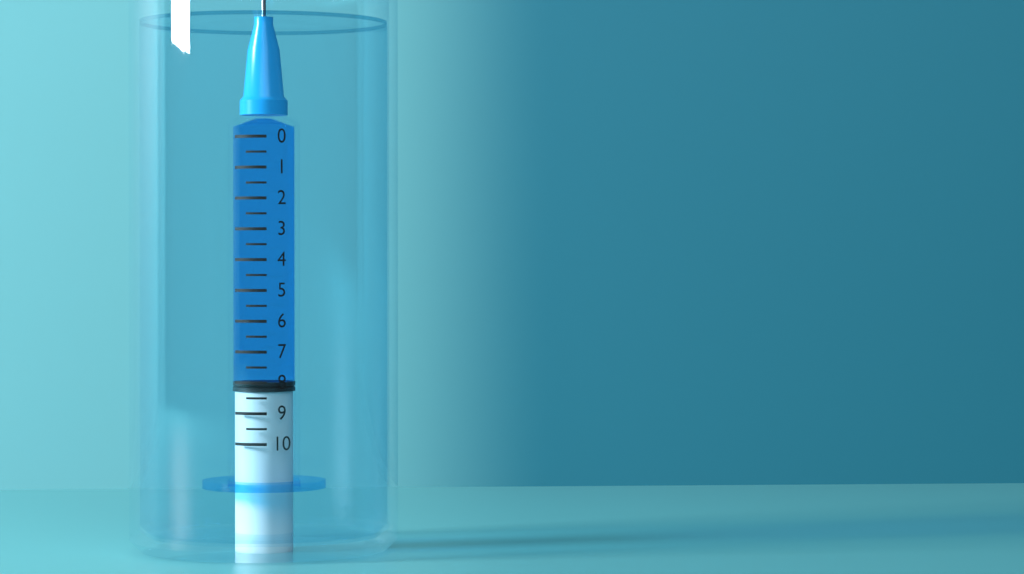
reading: 8.0 (no unit)
